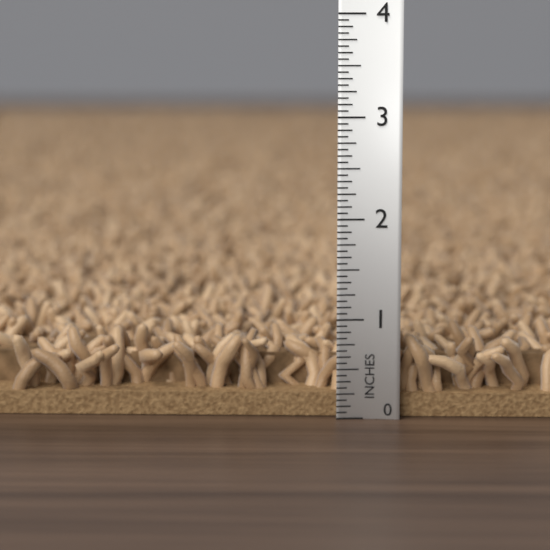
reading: 0.8750 in
